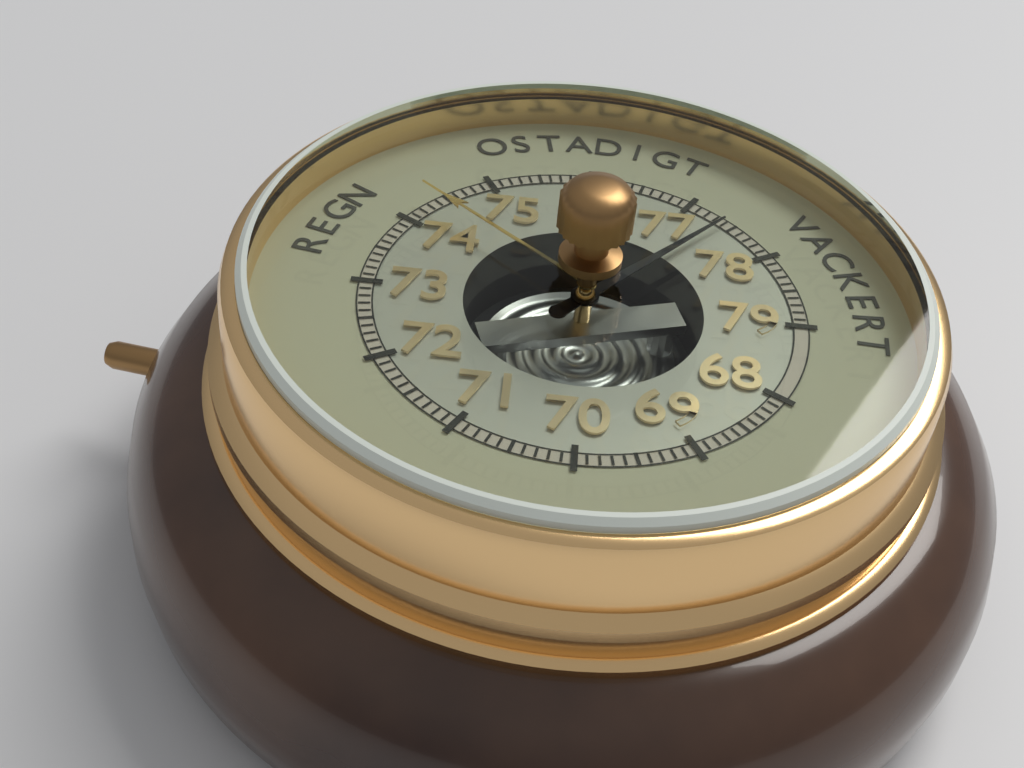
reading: 77.4 (no unit)
